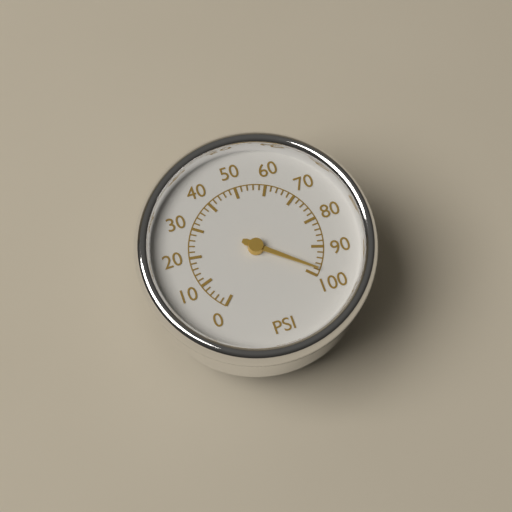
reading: 98 psi
